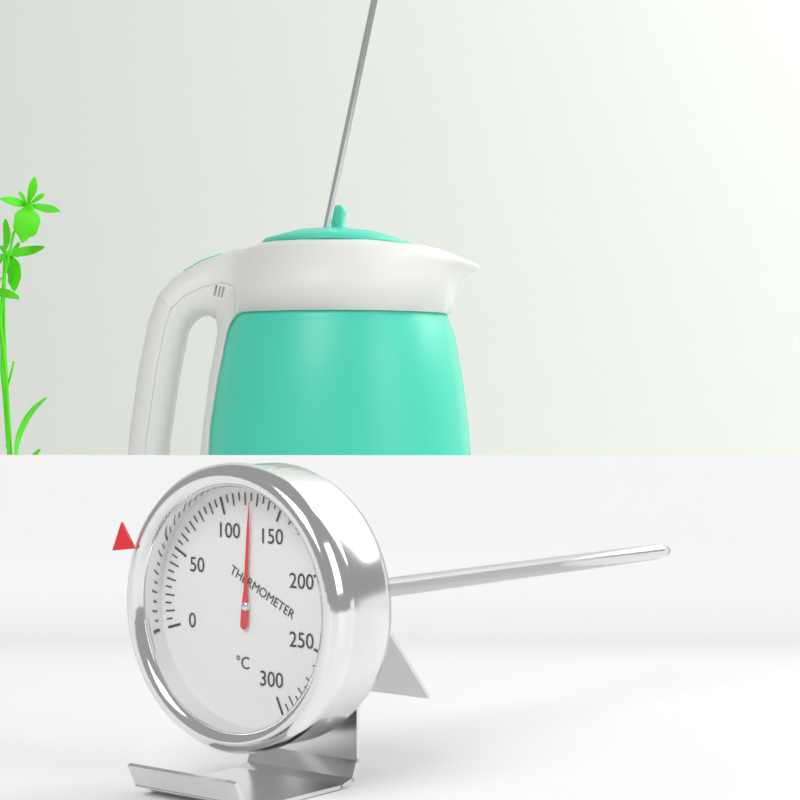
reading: 125 °C
